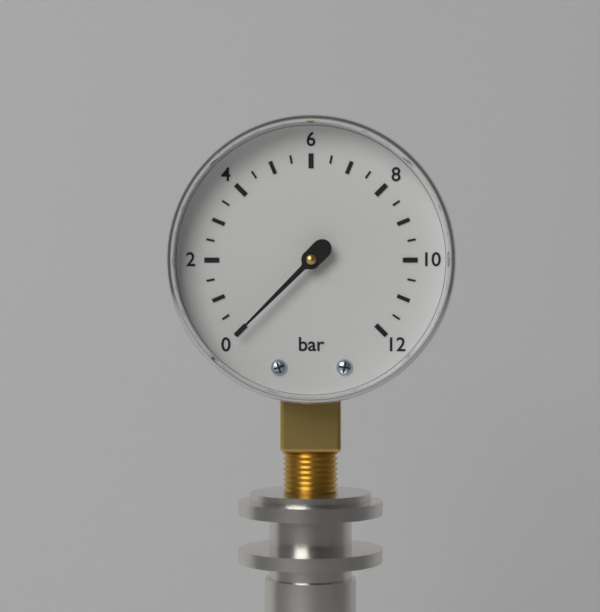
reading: 0.0 bar
